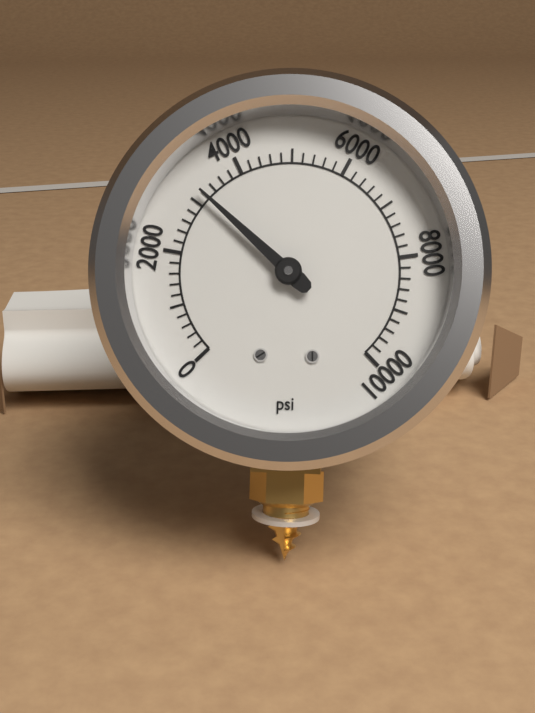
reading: 3200 psi
